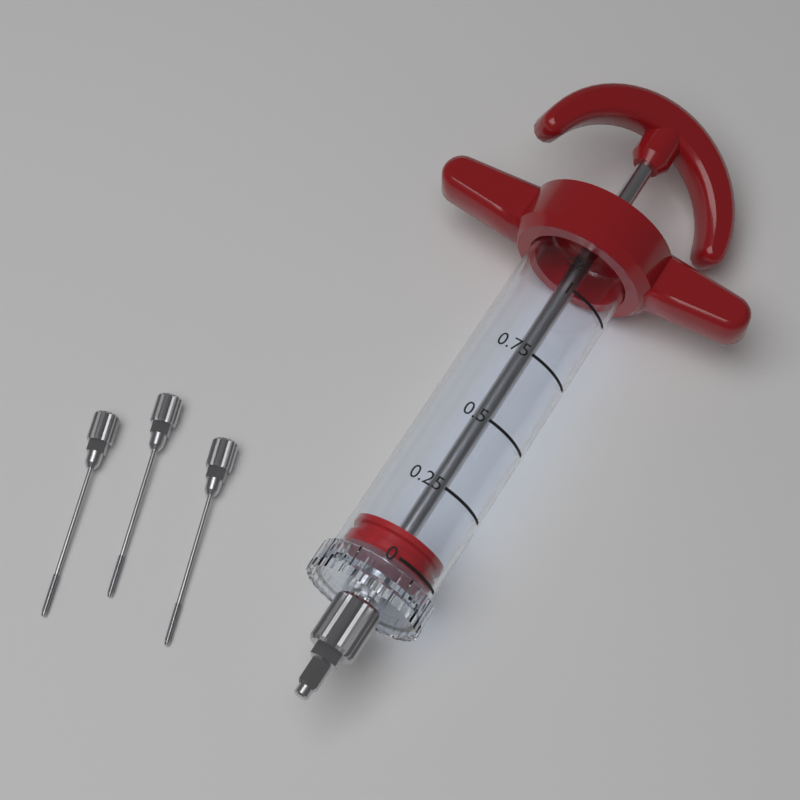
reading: 0.00 oz
